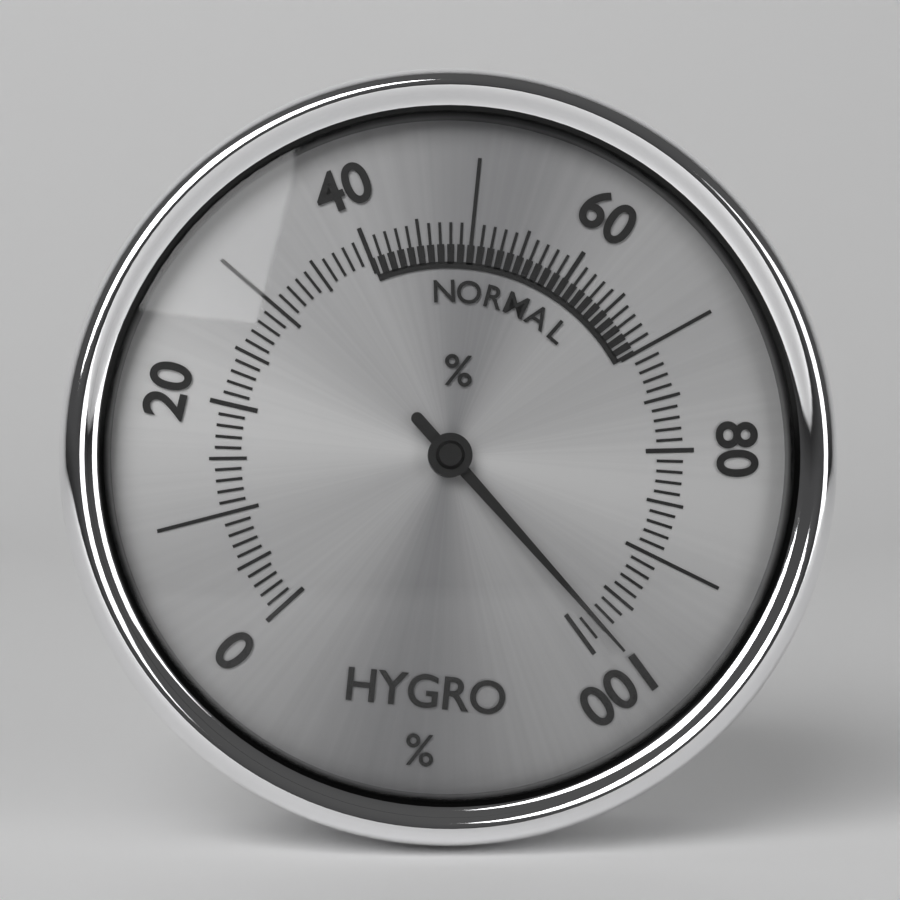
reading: 98 %
